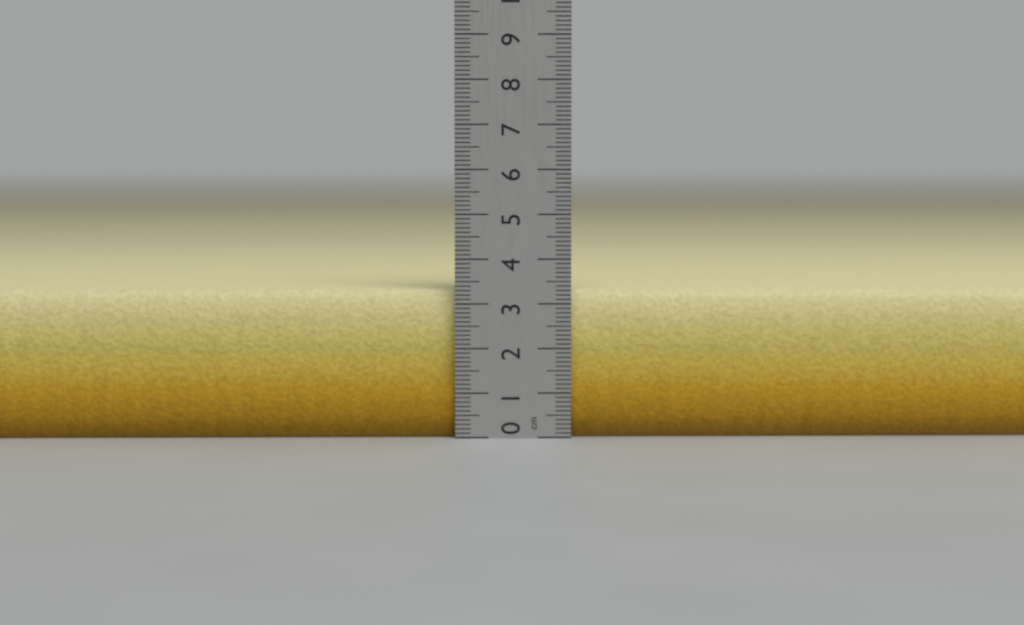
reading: 3.3 cm
